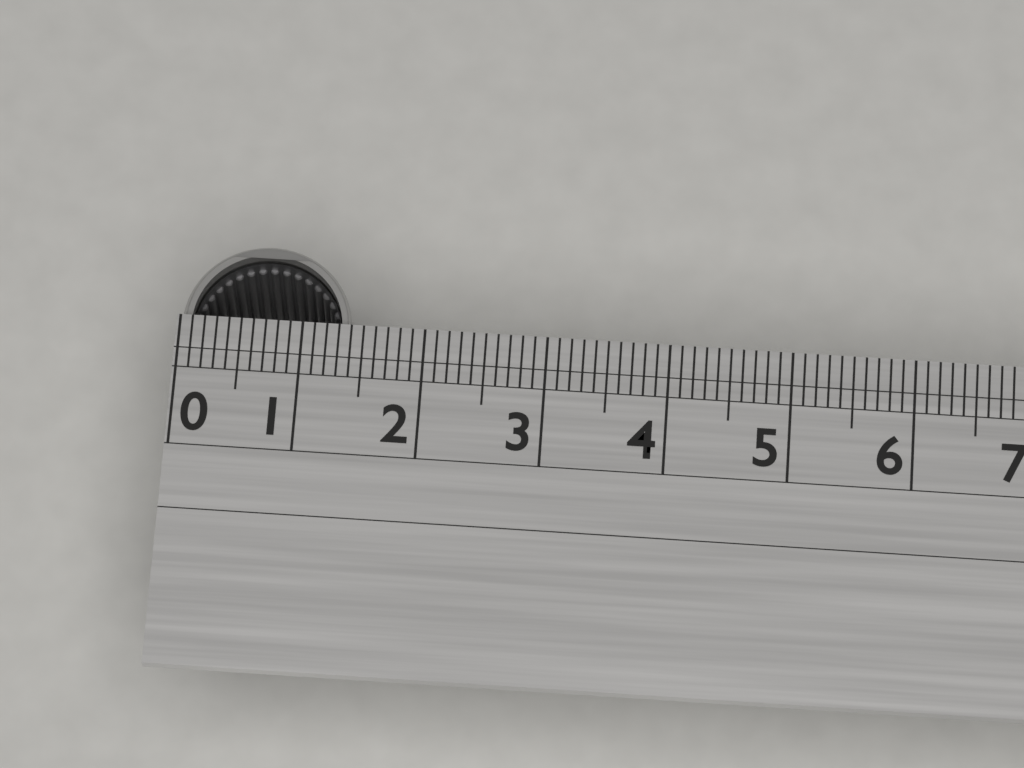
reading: 1.4 (no unit)
